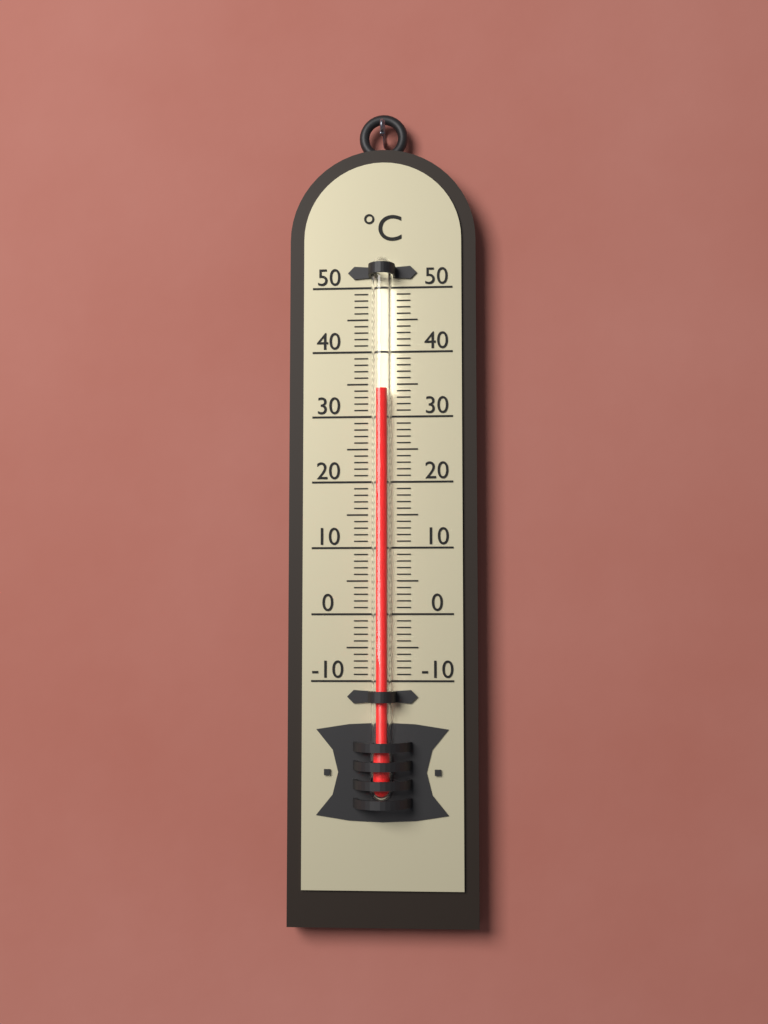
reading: 34 °C
